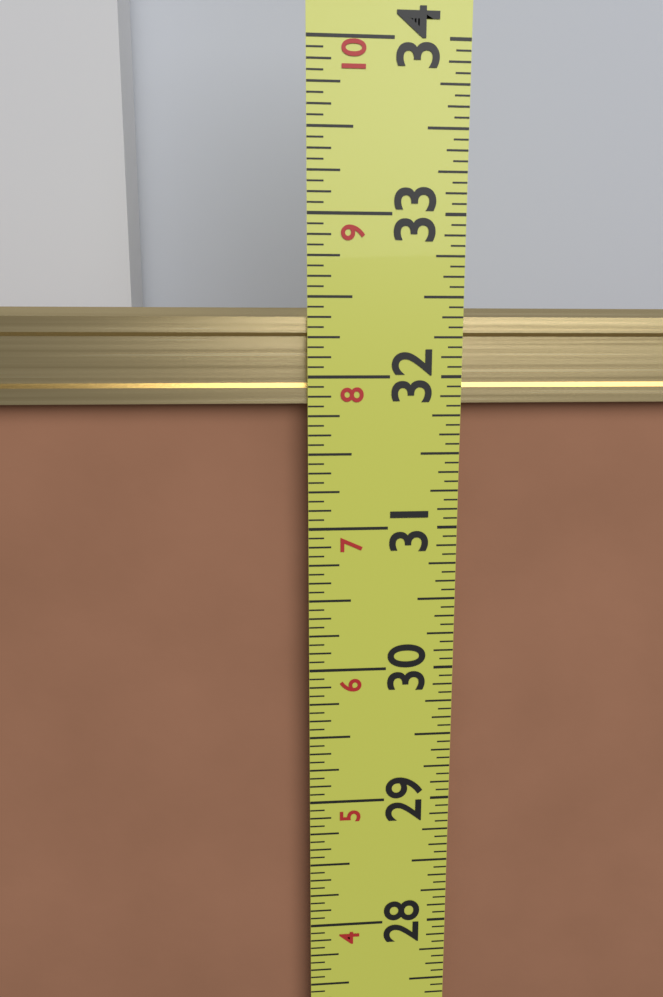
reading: 32.4375 in
